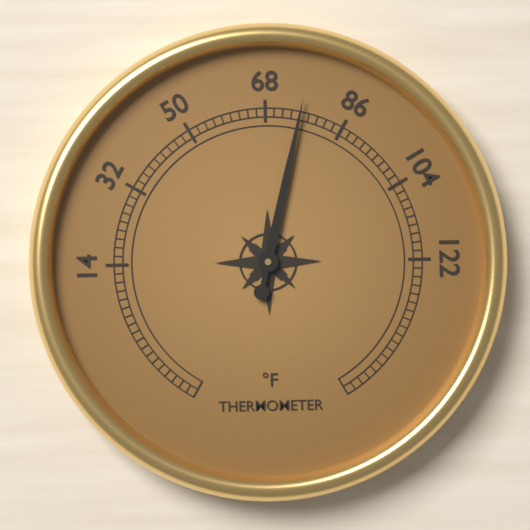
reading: 76 °F
